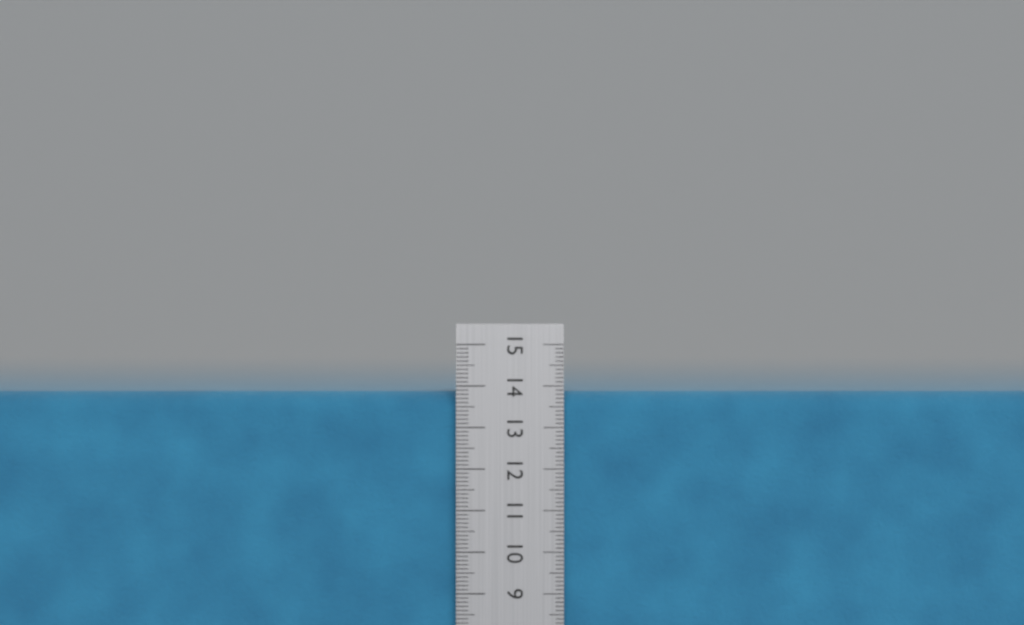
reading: 13.9 cm
